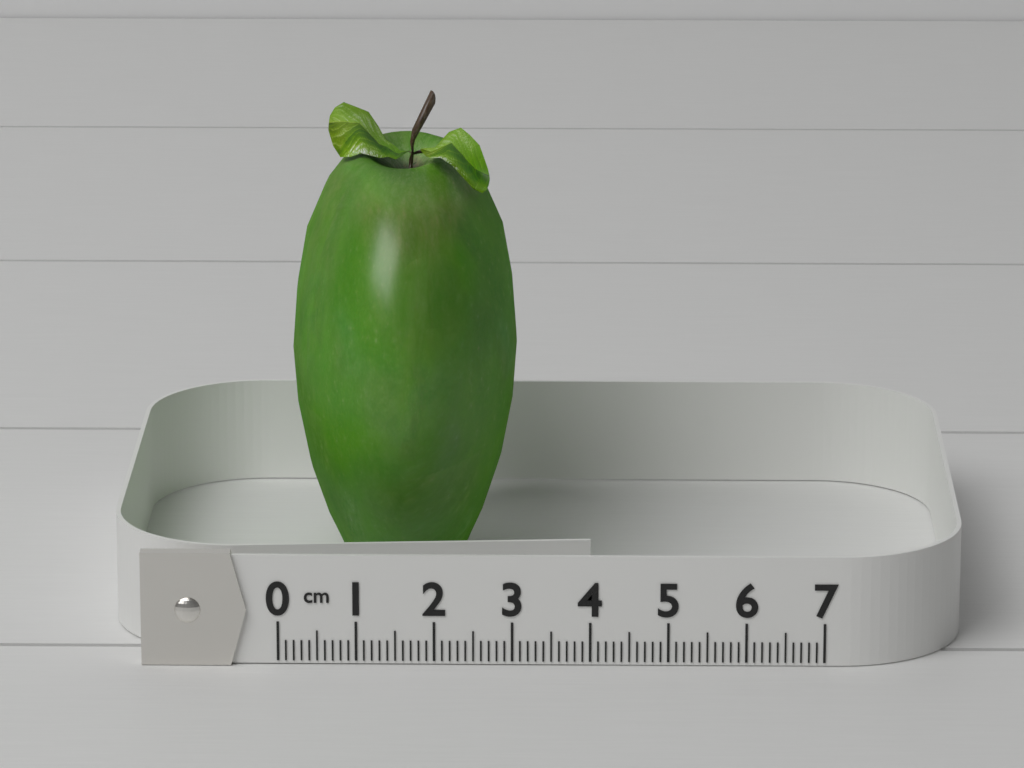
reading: 3.0 cm
